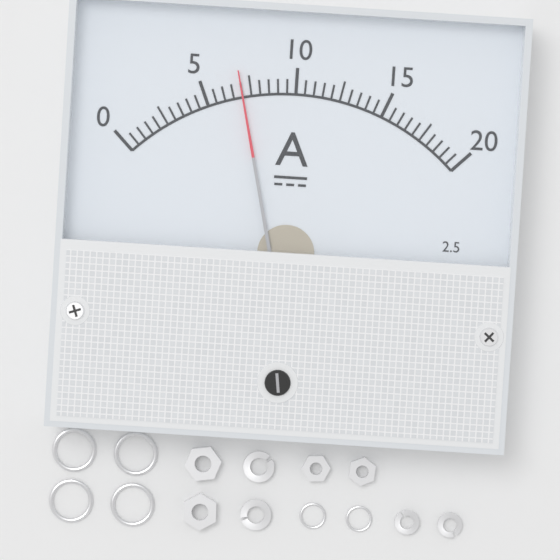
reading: 7.0 A
